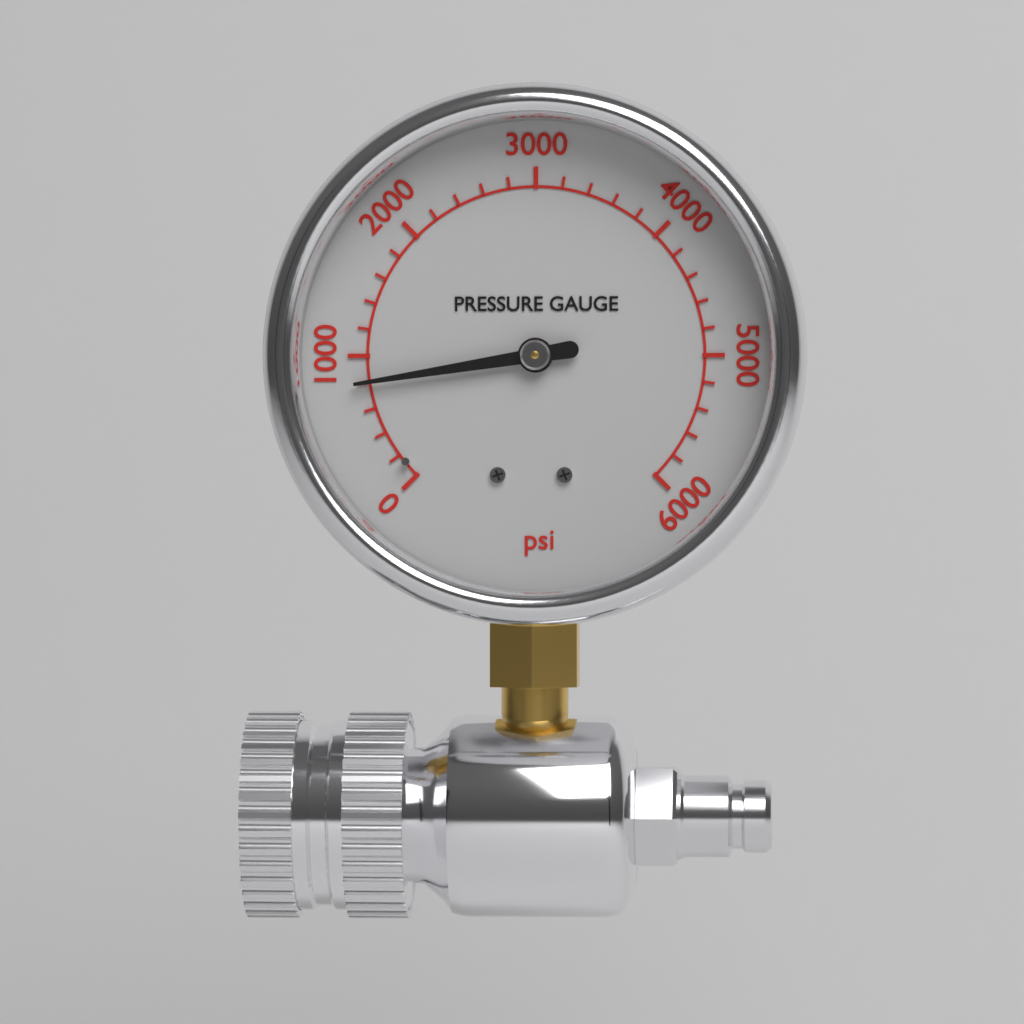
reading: 800 psi
